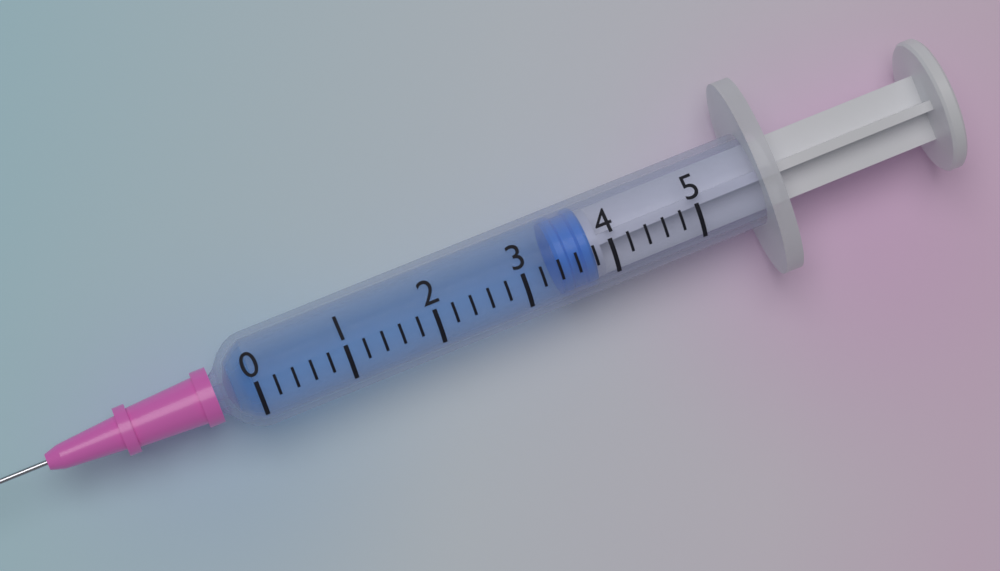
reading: 3.4 (no unit)
